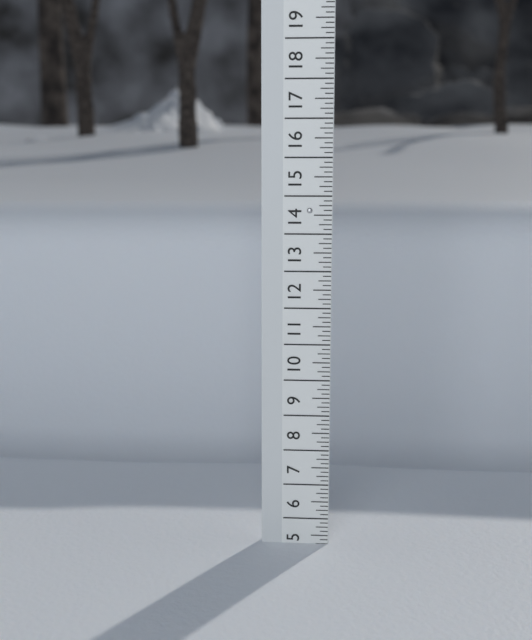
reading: 5.250 (no unit)
